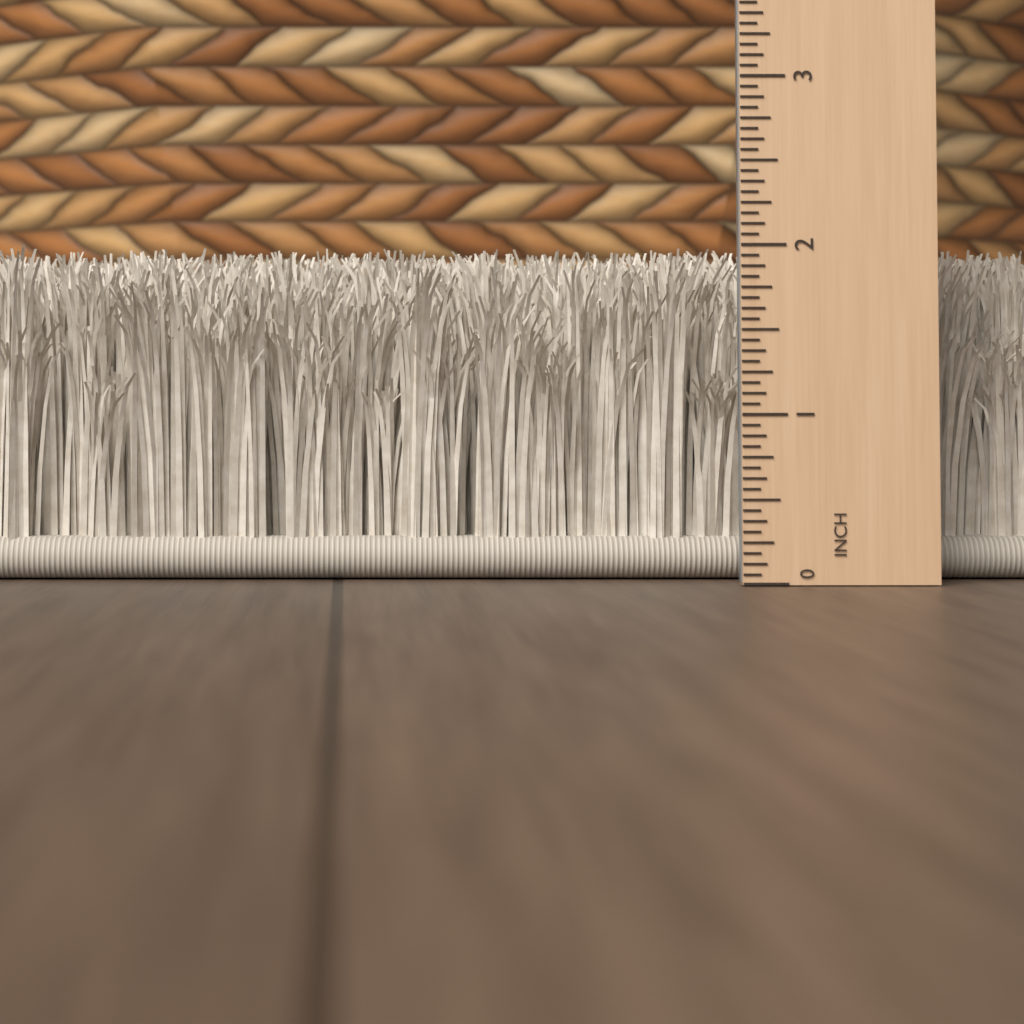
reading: 2.0625 in
